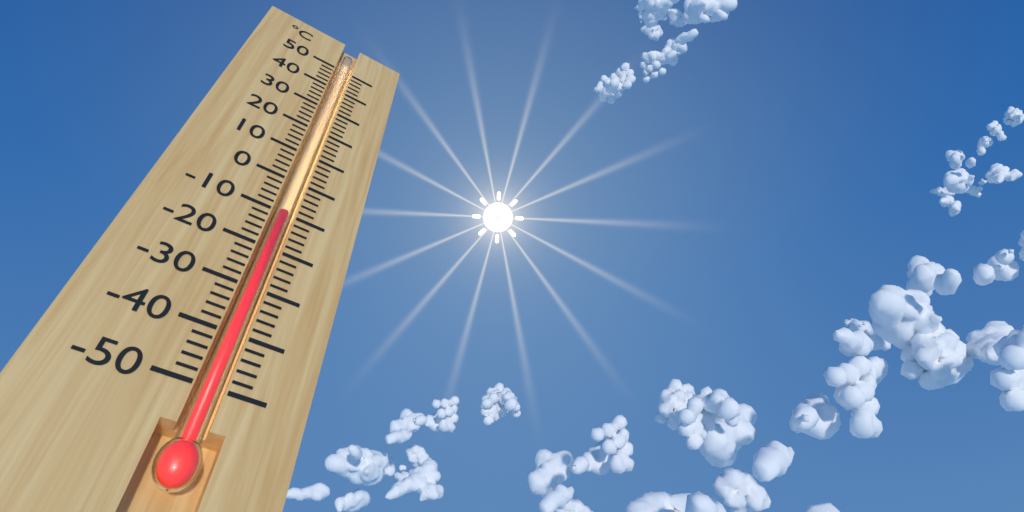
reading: -10 °C
